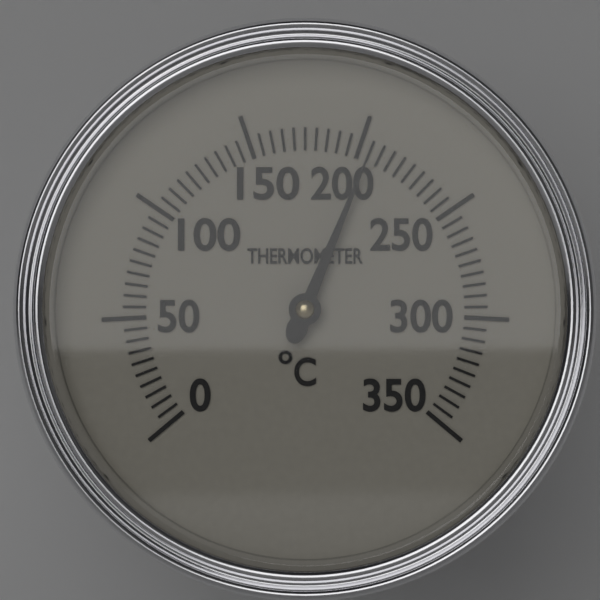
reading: 205 °C
